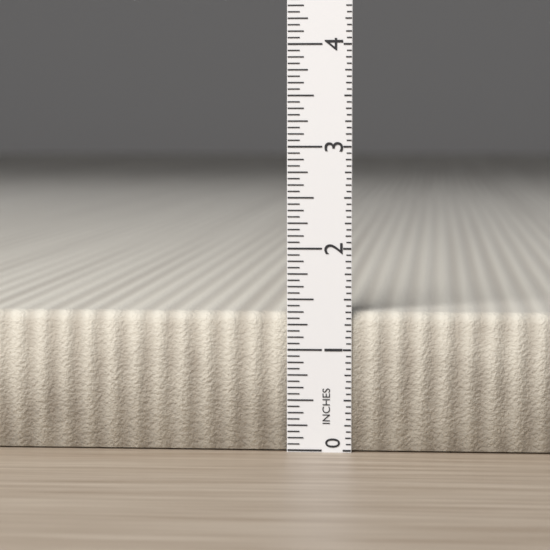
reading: 1.3750 in
